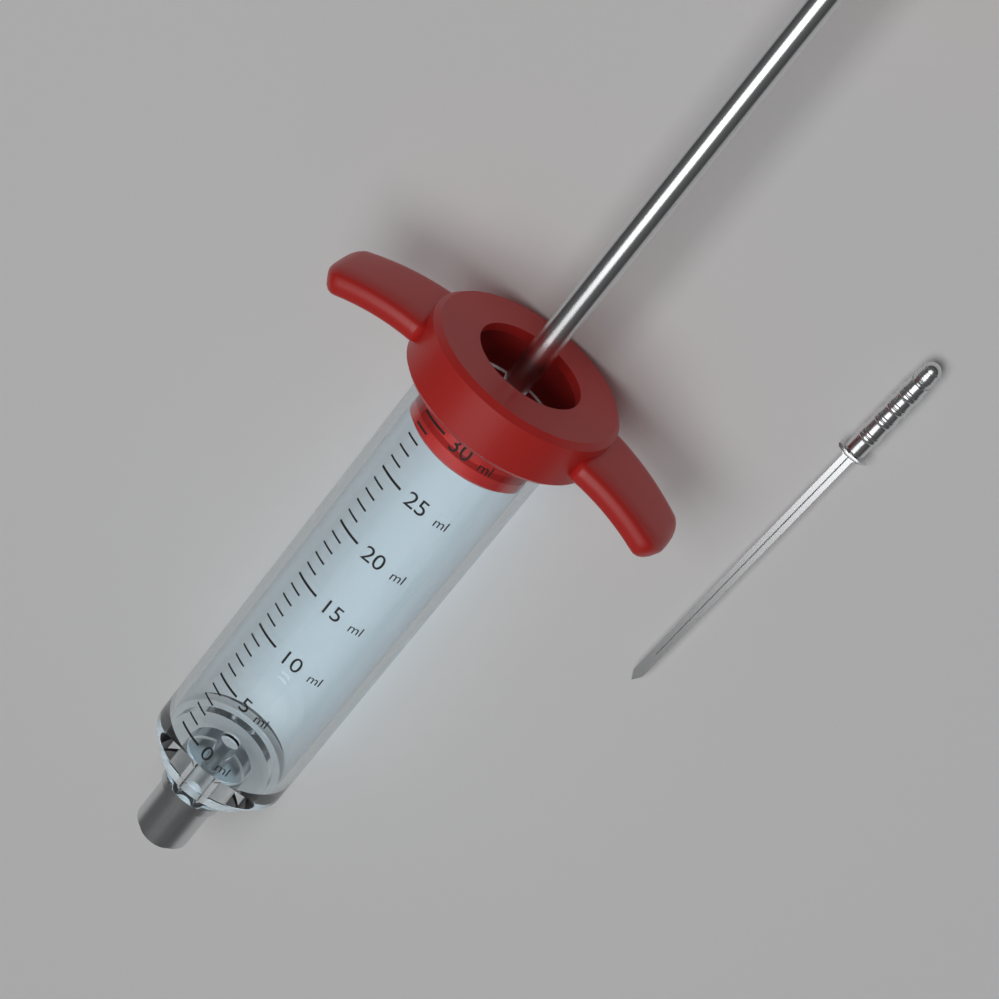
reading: 28 ml
